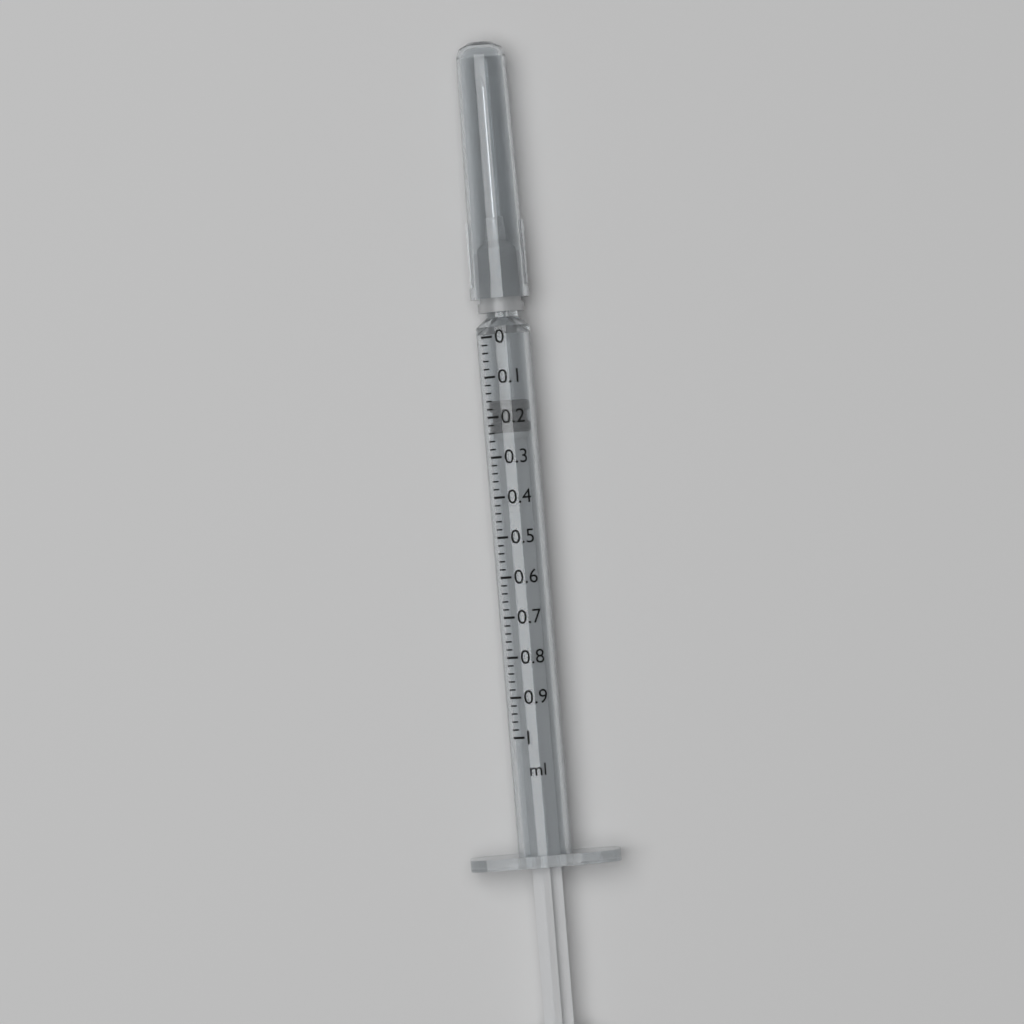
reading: 0.16 ml
